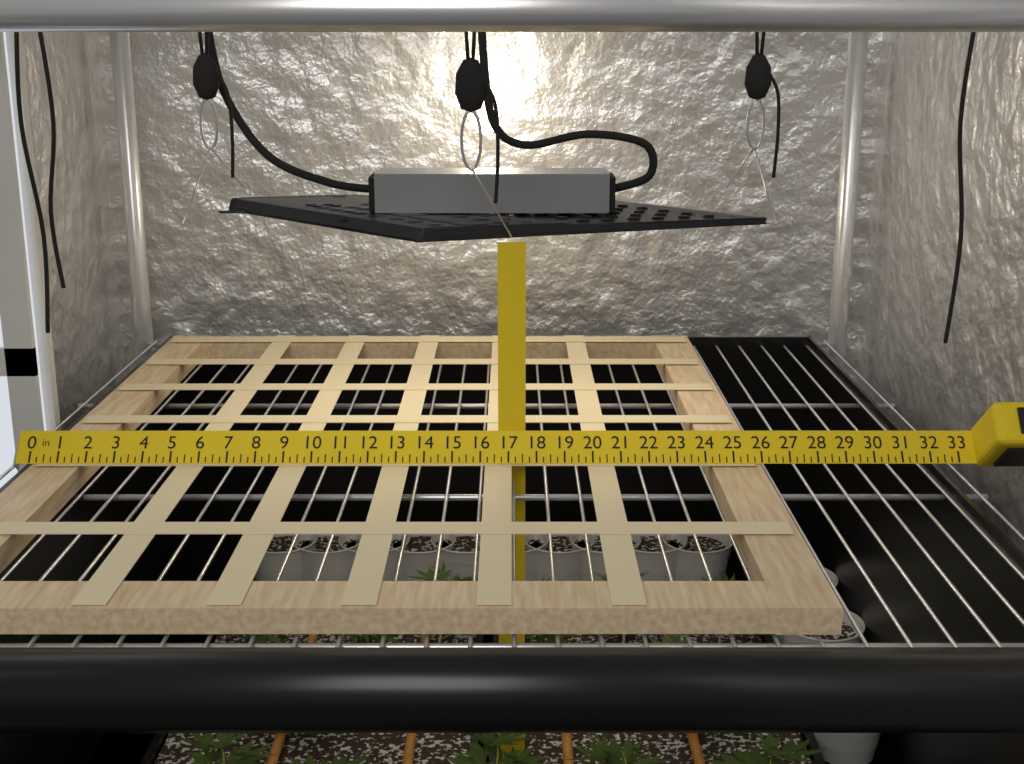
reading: 26.00 in
